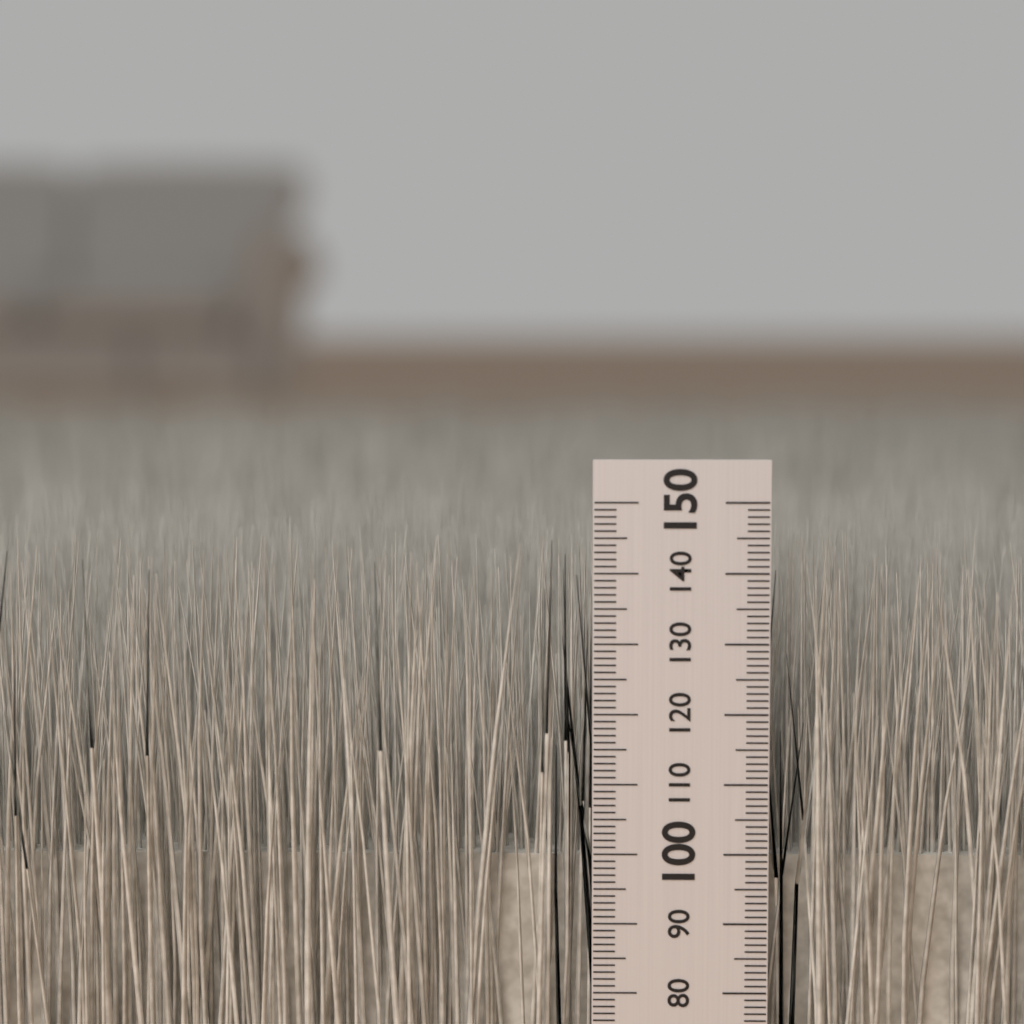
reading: 145 mm
